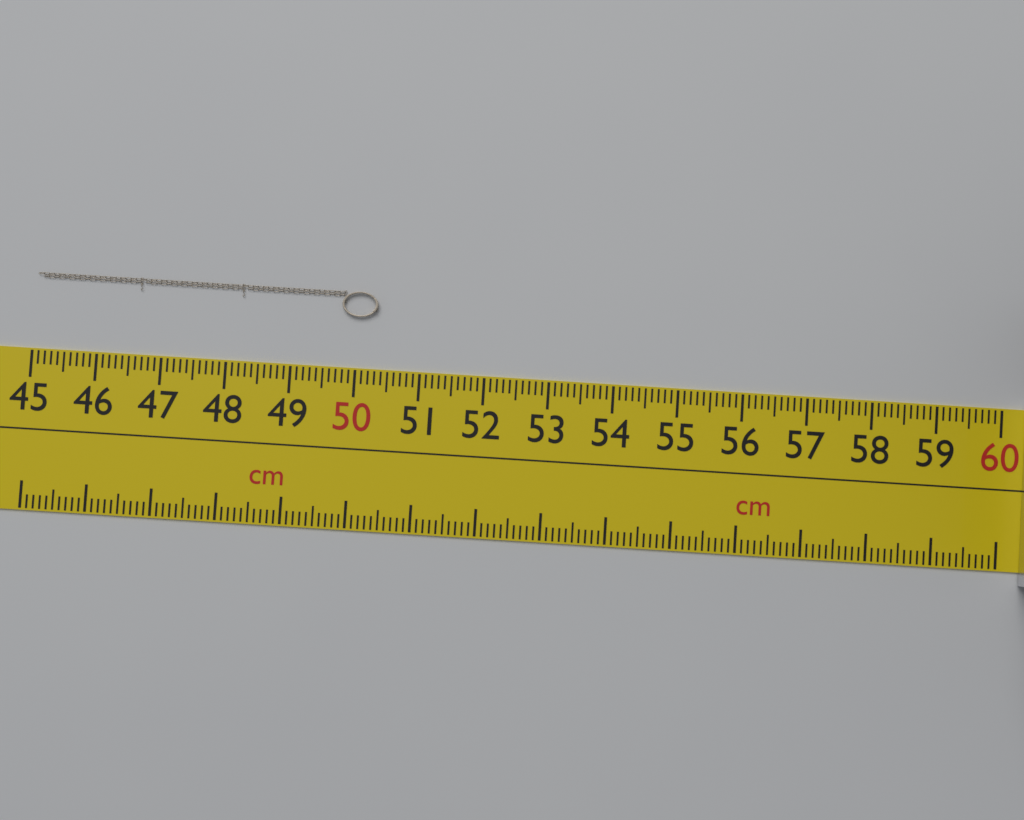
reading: 50.3 cm
